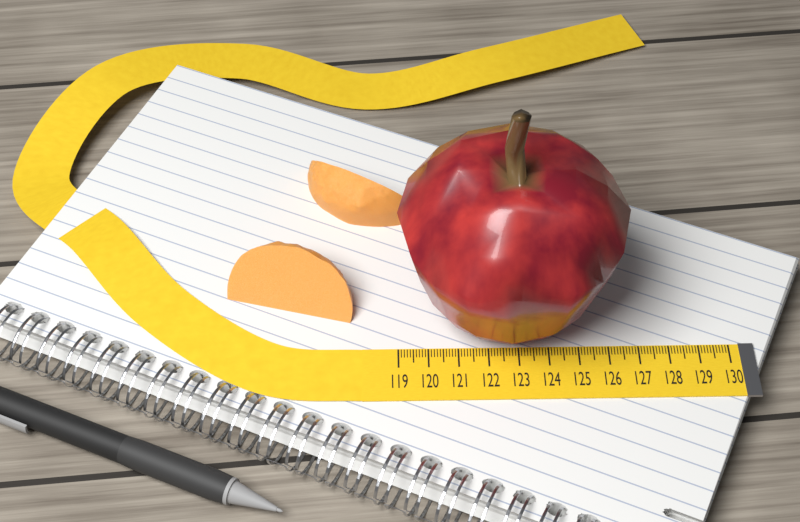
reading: 126.5 (no unit)
